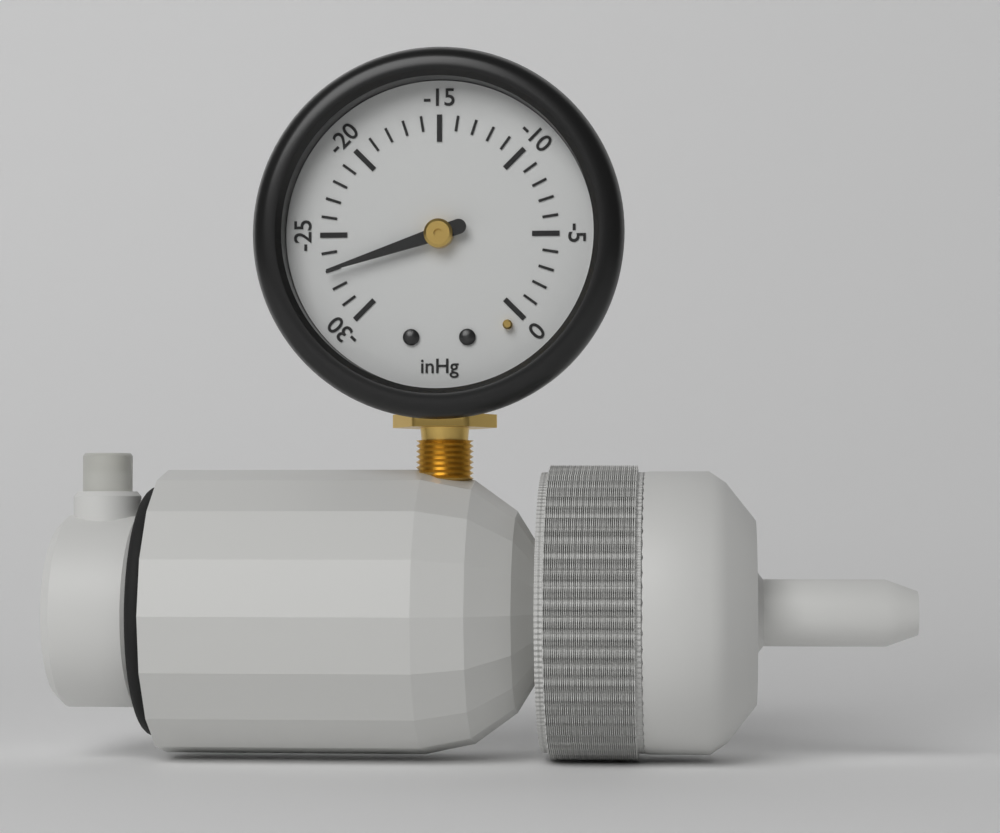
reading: -27 inHg
